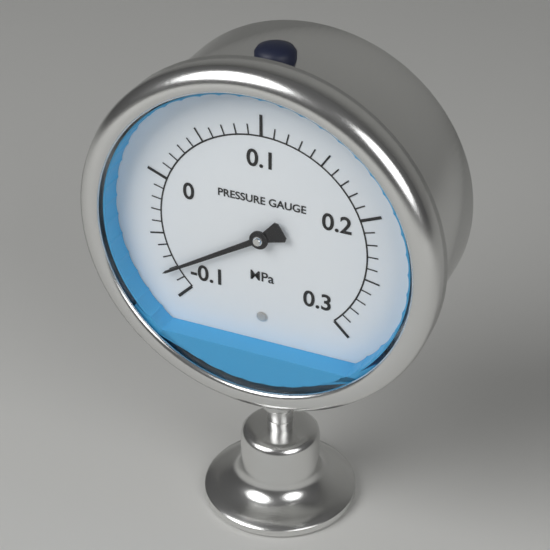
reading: -0.08 MPa
